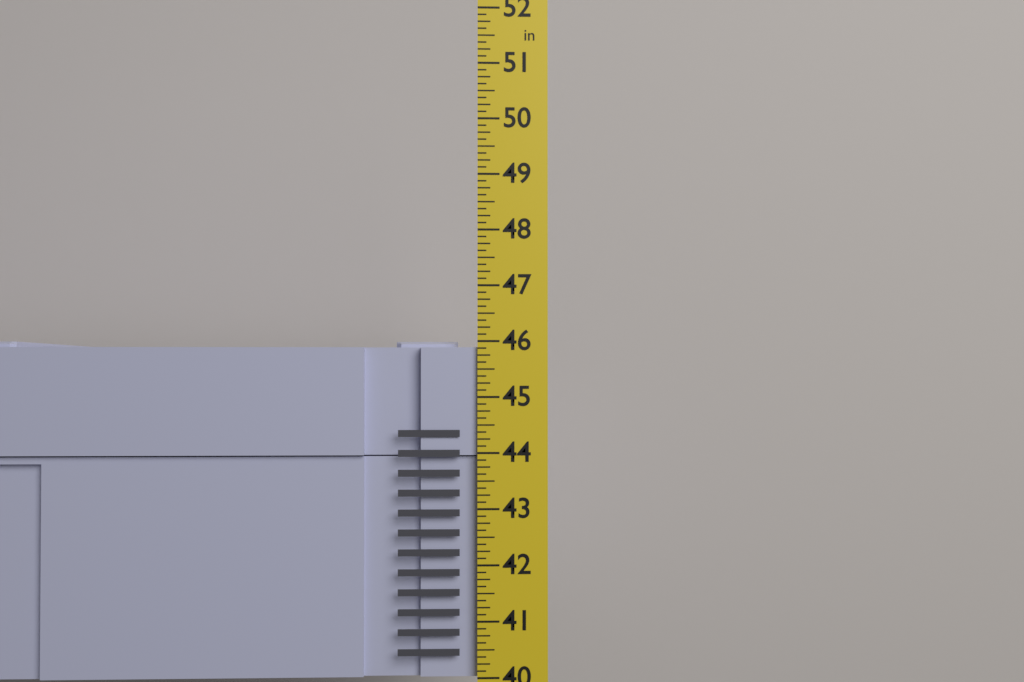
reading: 46.000 in
